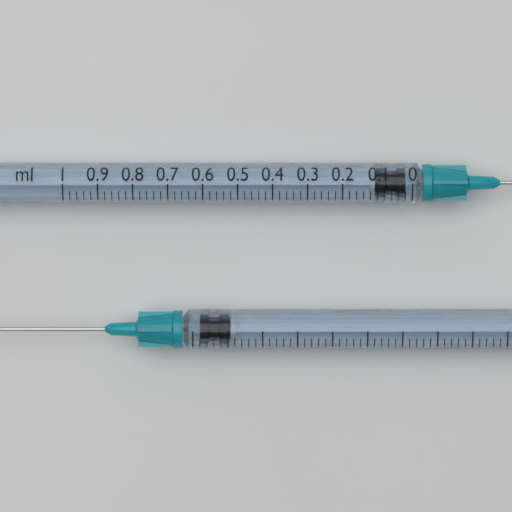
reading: 0.02 ml
